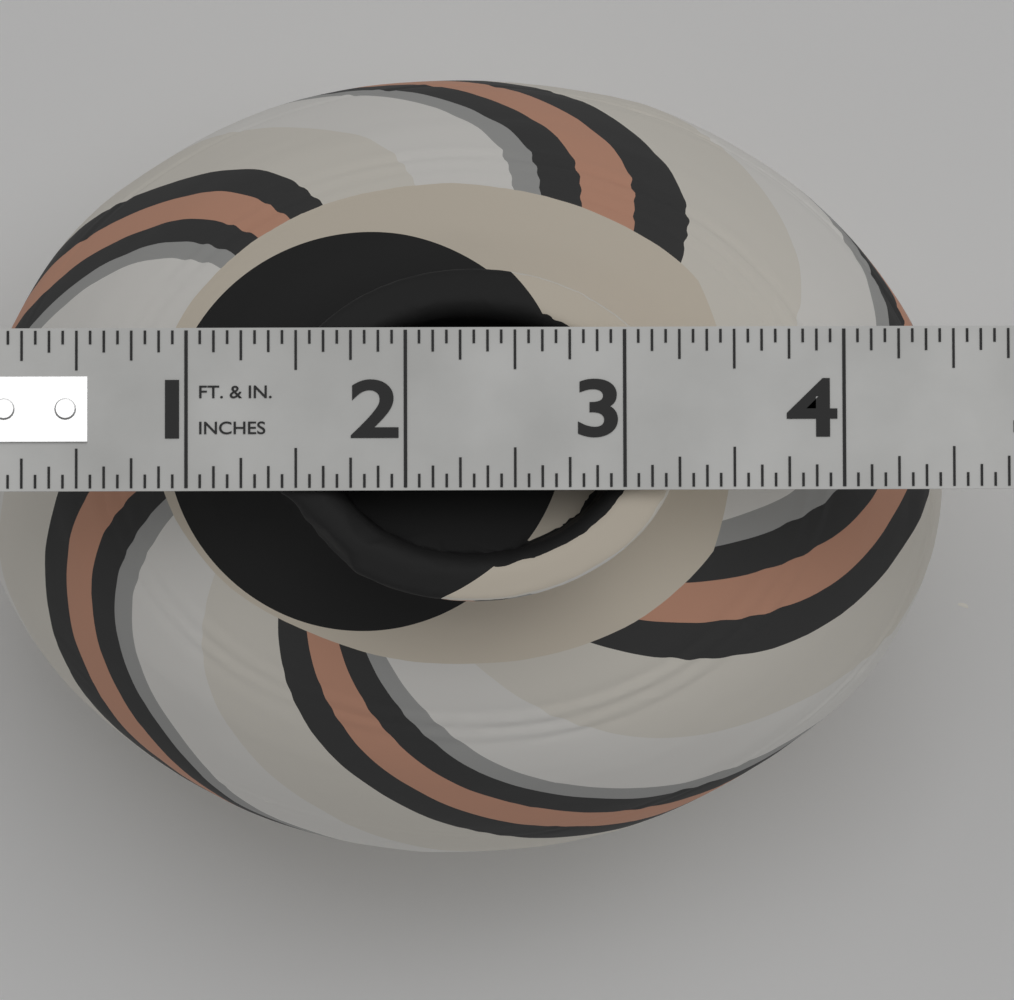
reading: 4.5625 in
